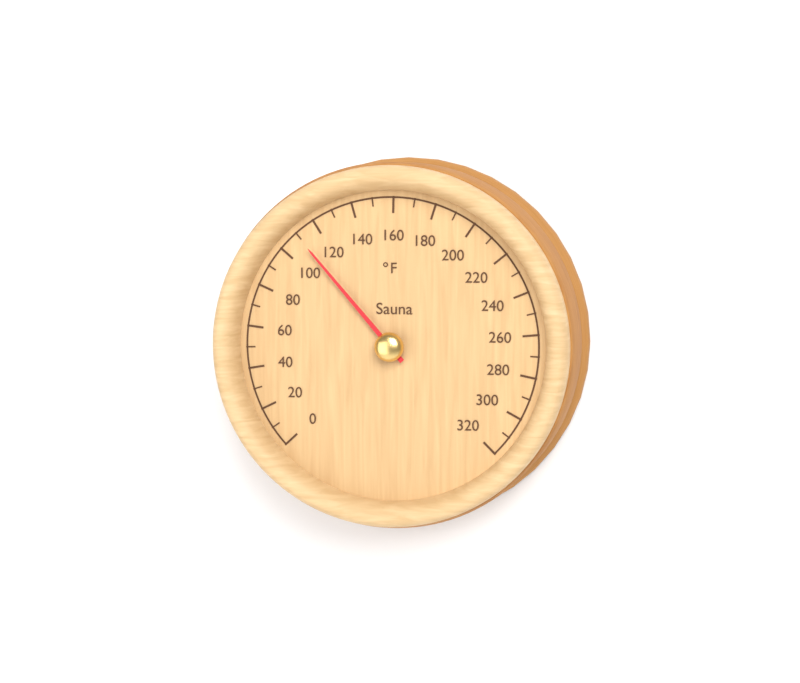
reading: 110 °F
